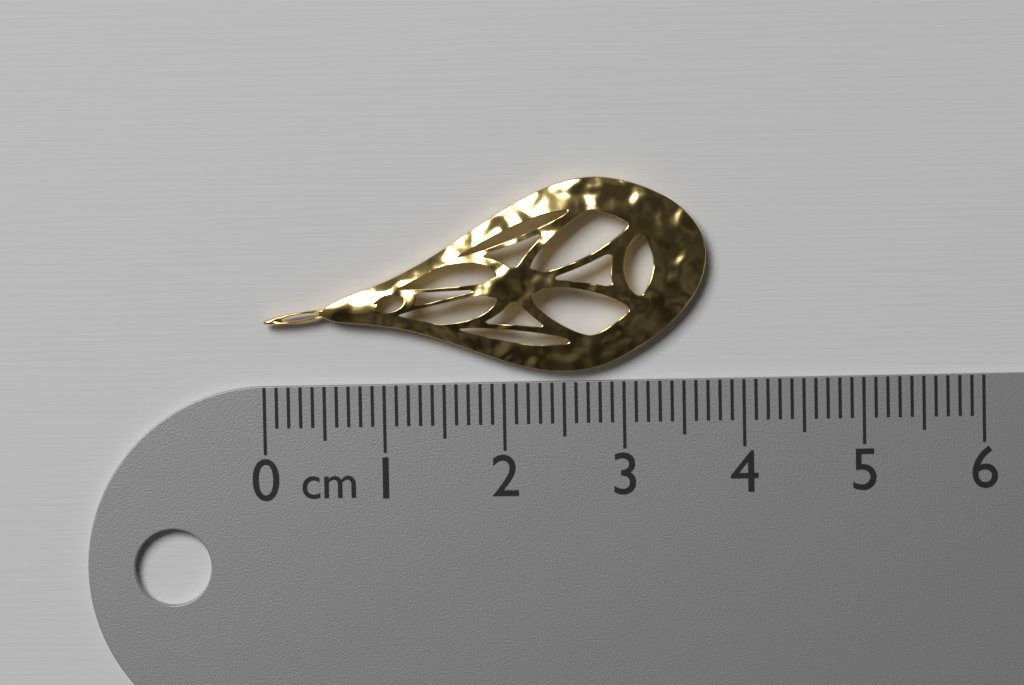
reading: 3.7 cm
